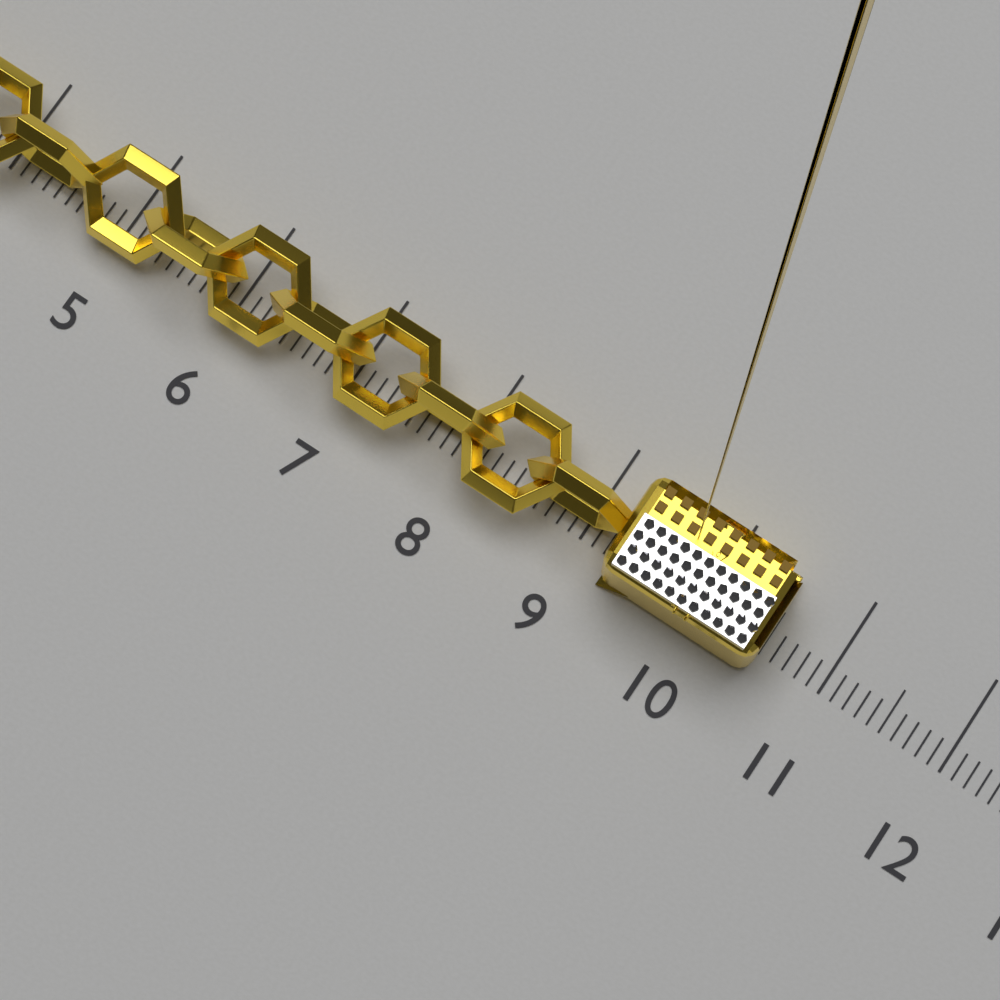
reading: 10.5 (no unit)
